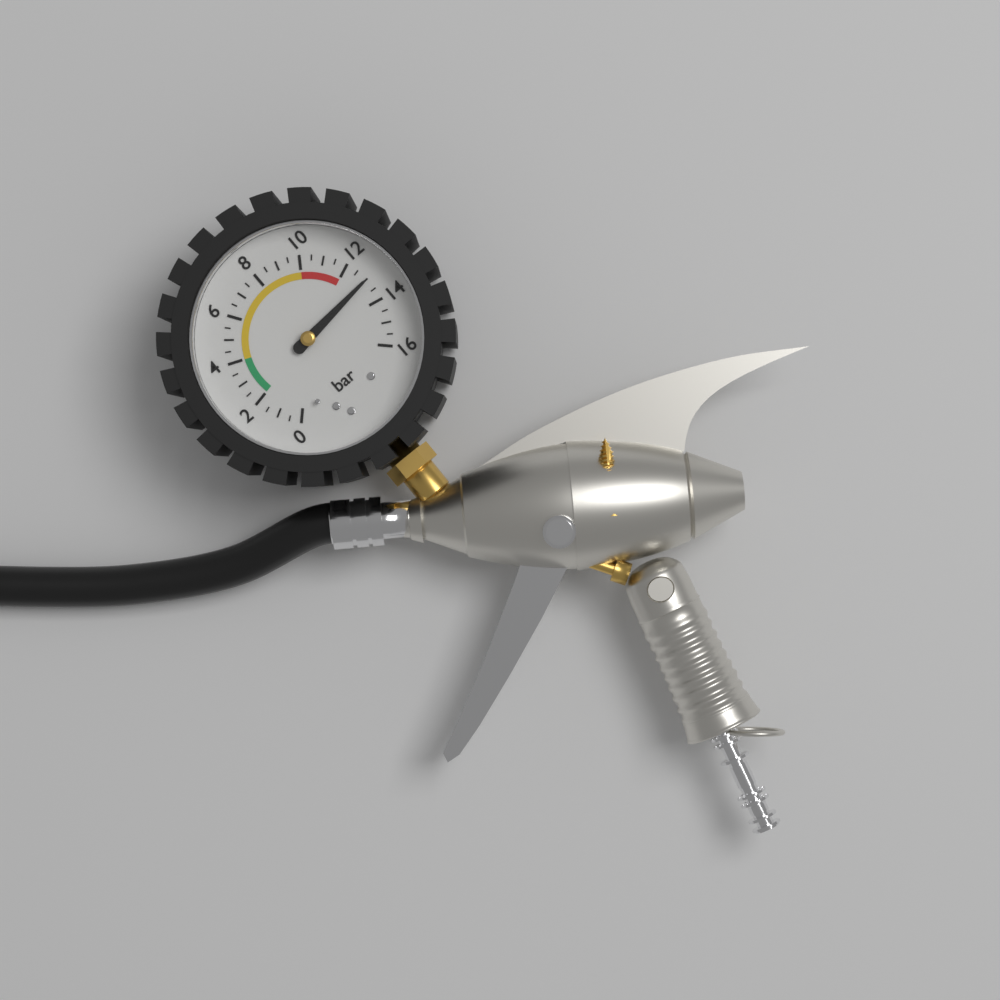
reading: 13.0 bar
